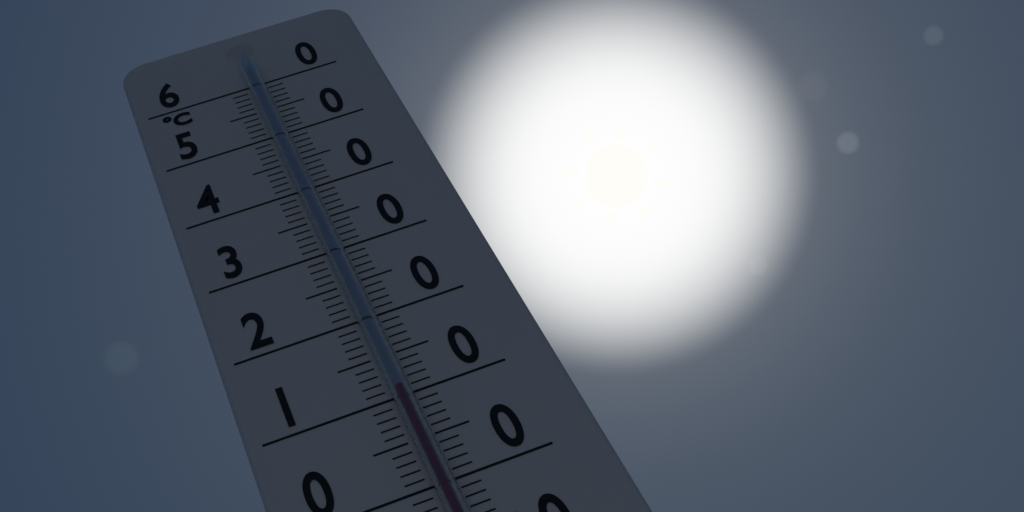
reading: 10 °C
